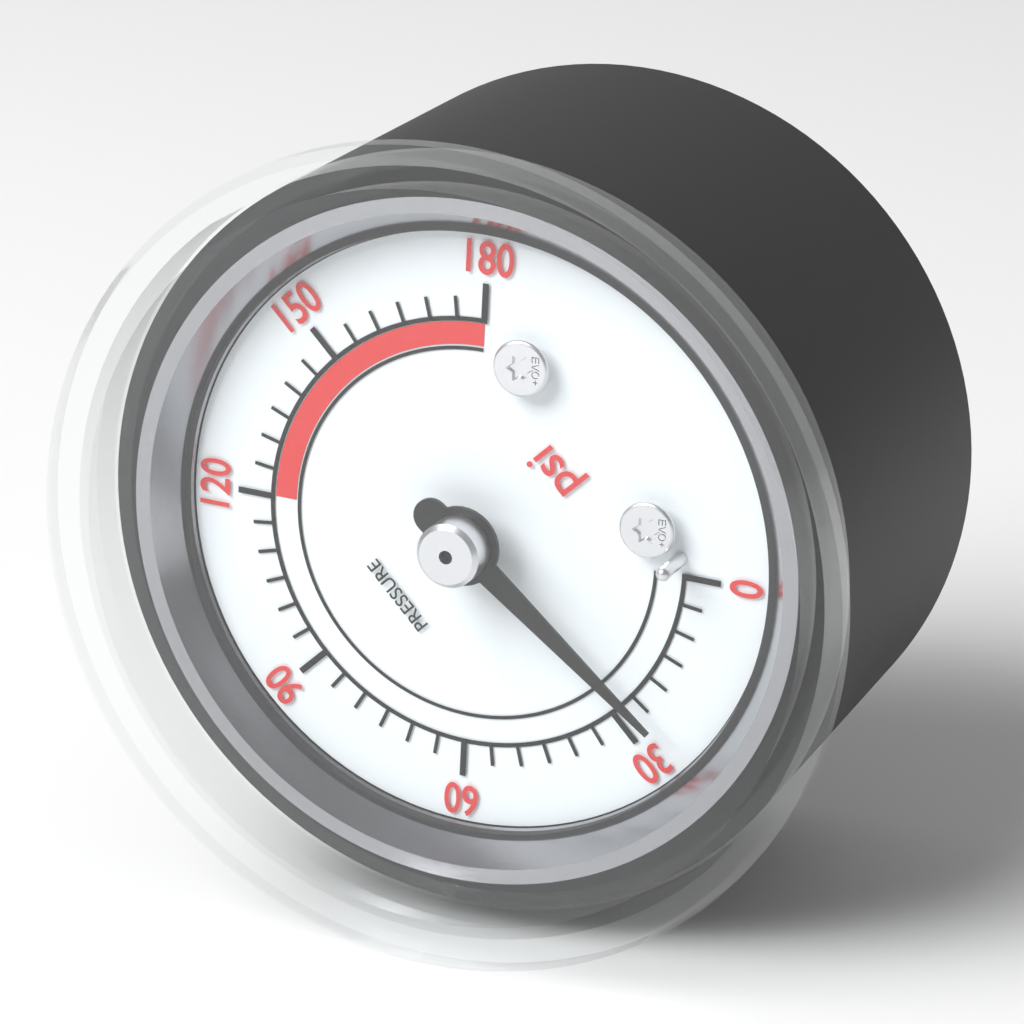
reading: 25 psi
